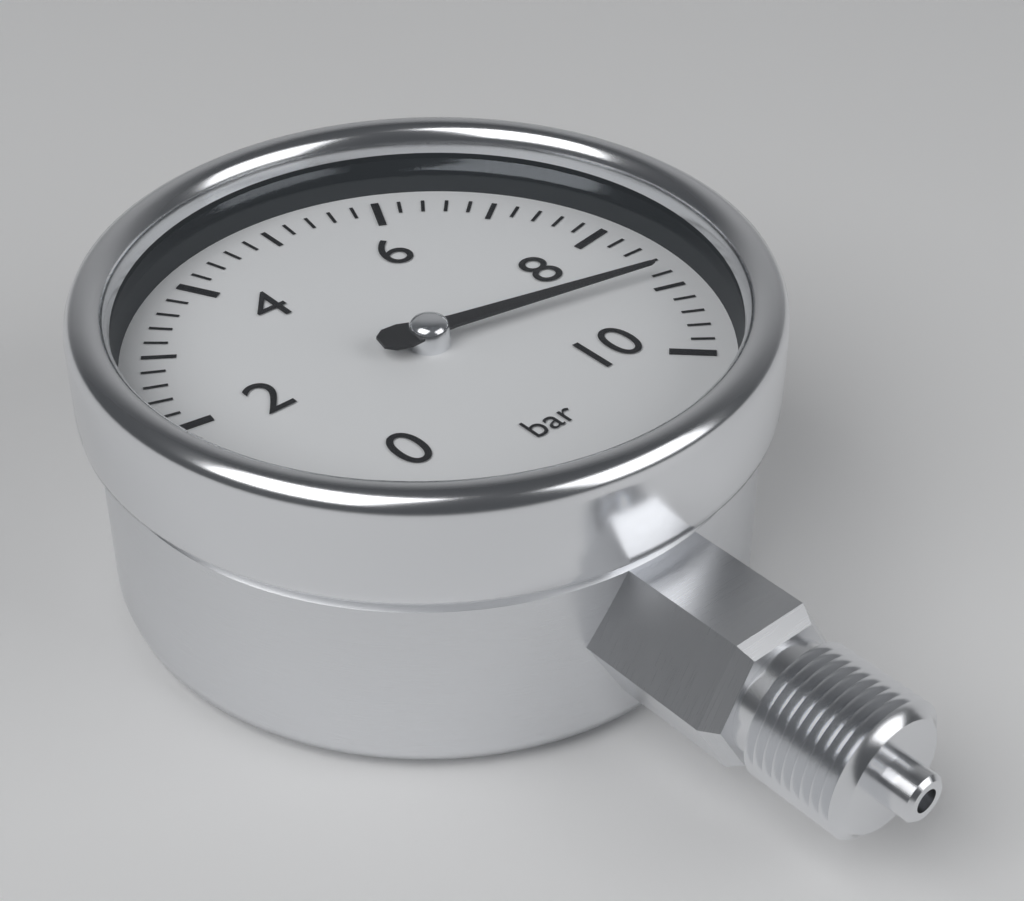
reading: 8.8 bar
